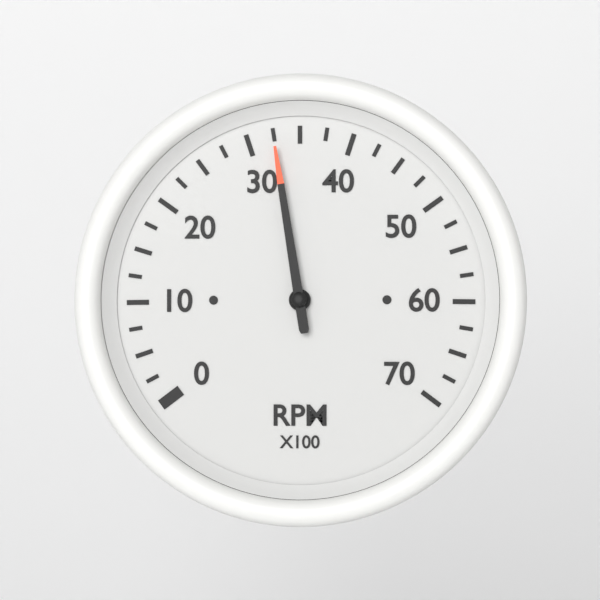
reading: 32.5 RPM x100
